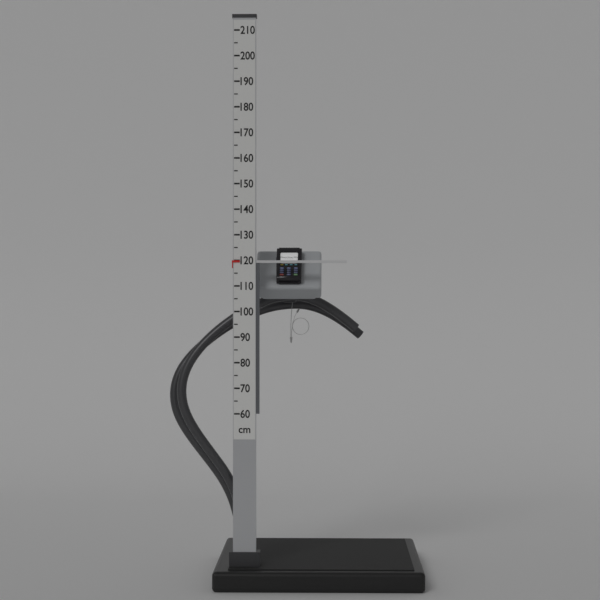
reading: 120 cm
